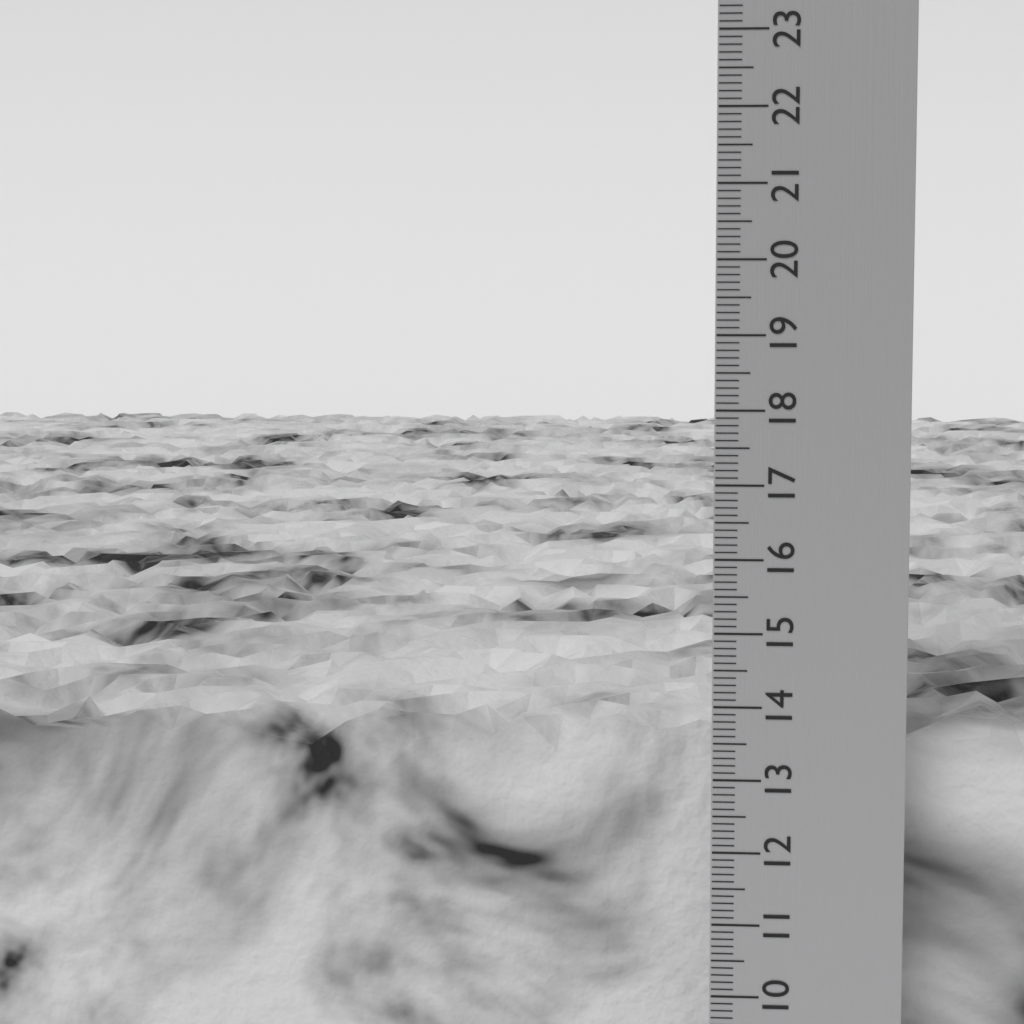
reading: 13.6 cm
